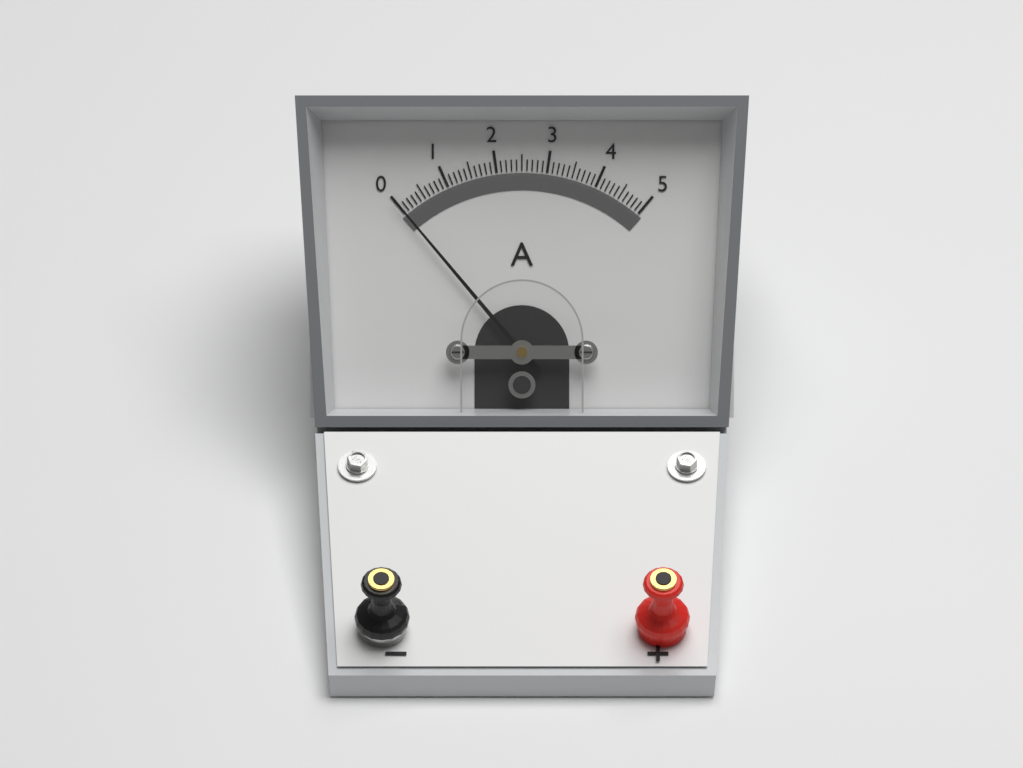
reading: 0.0 A
